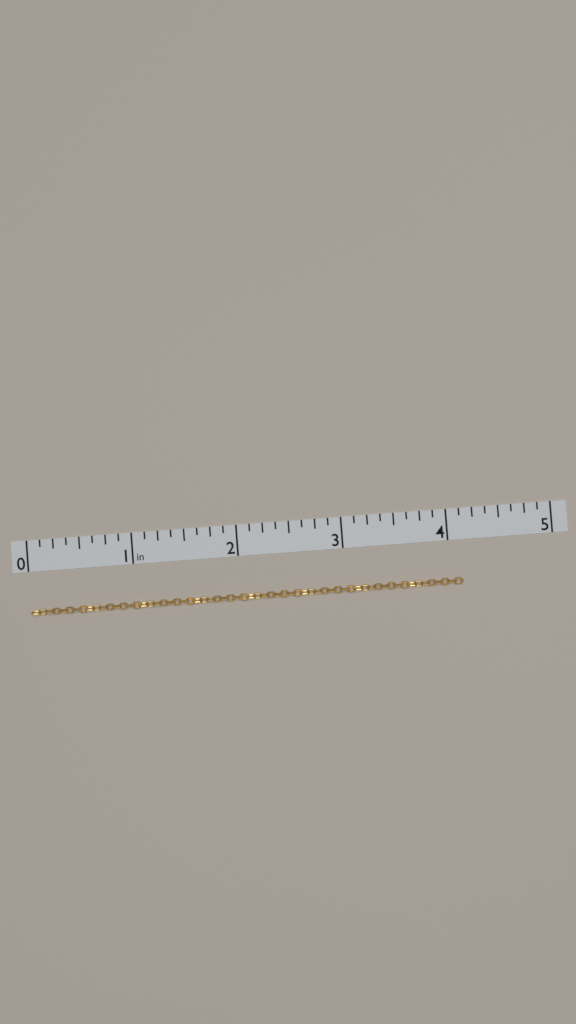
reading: 4.125 in
